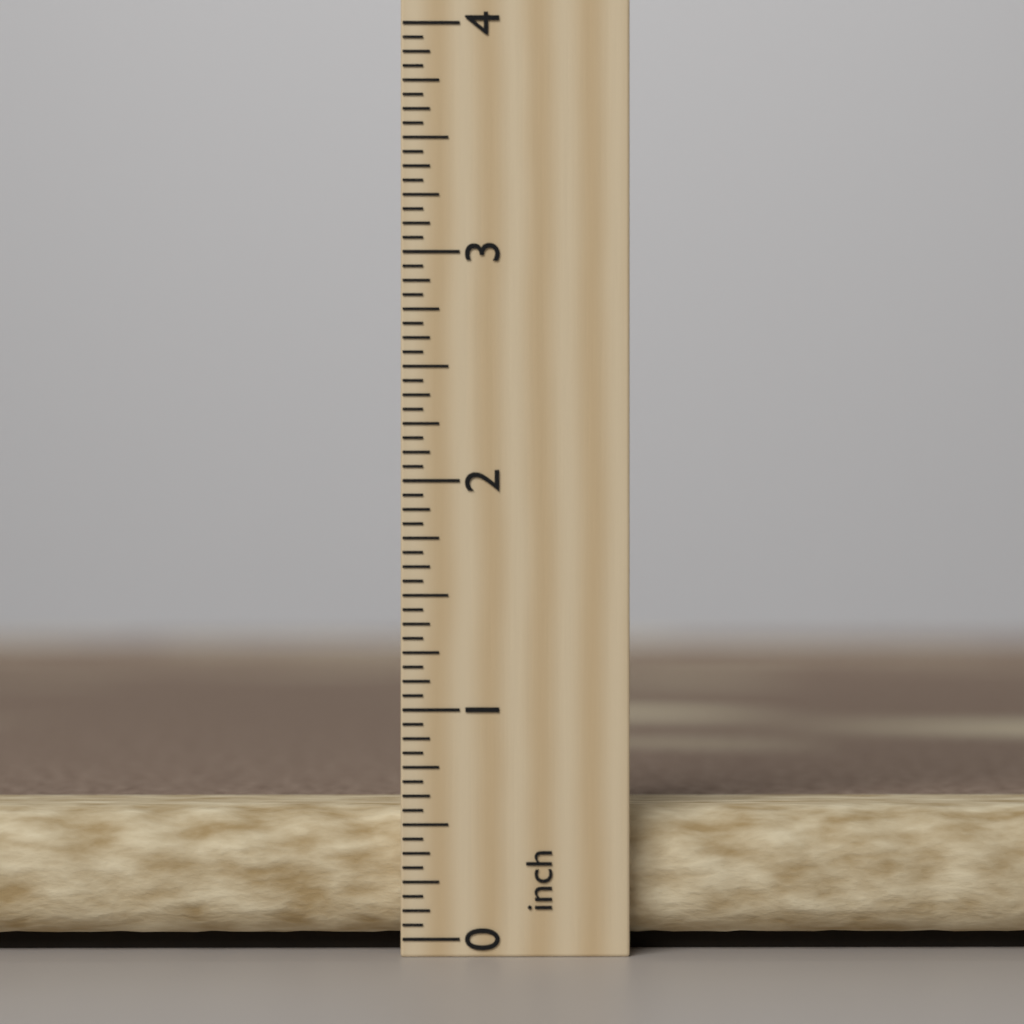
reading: 0.5625 inch
